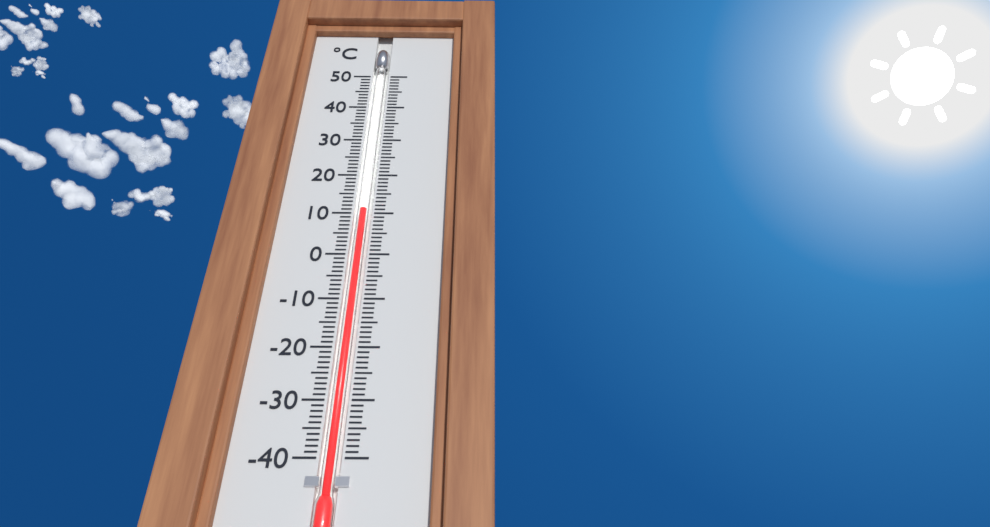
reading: 11 °C
